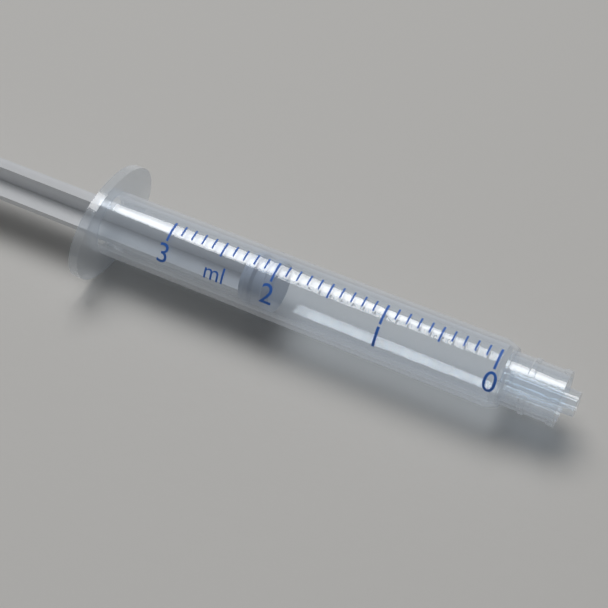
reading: 2.0 ml
